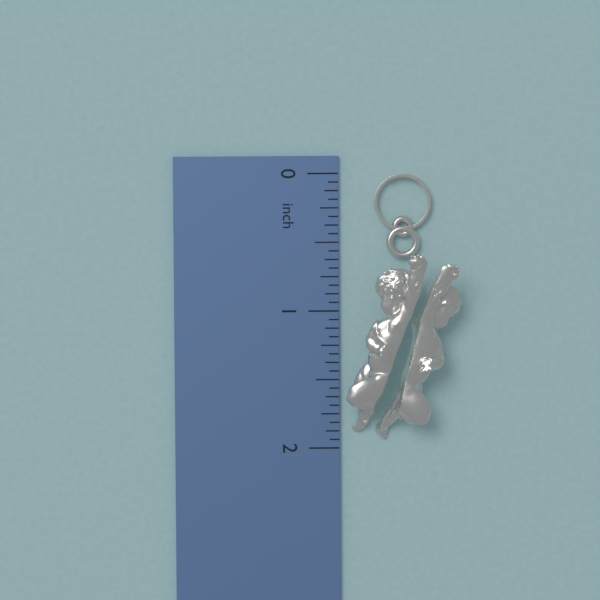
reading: 1.9375 inch
